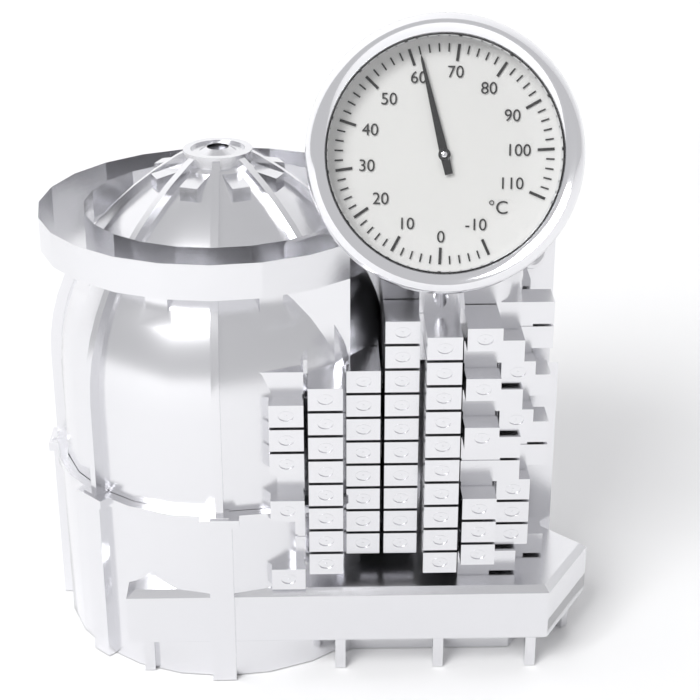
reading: 62 °C
